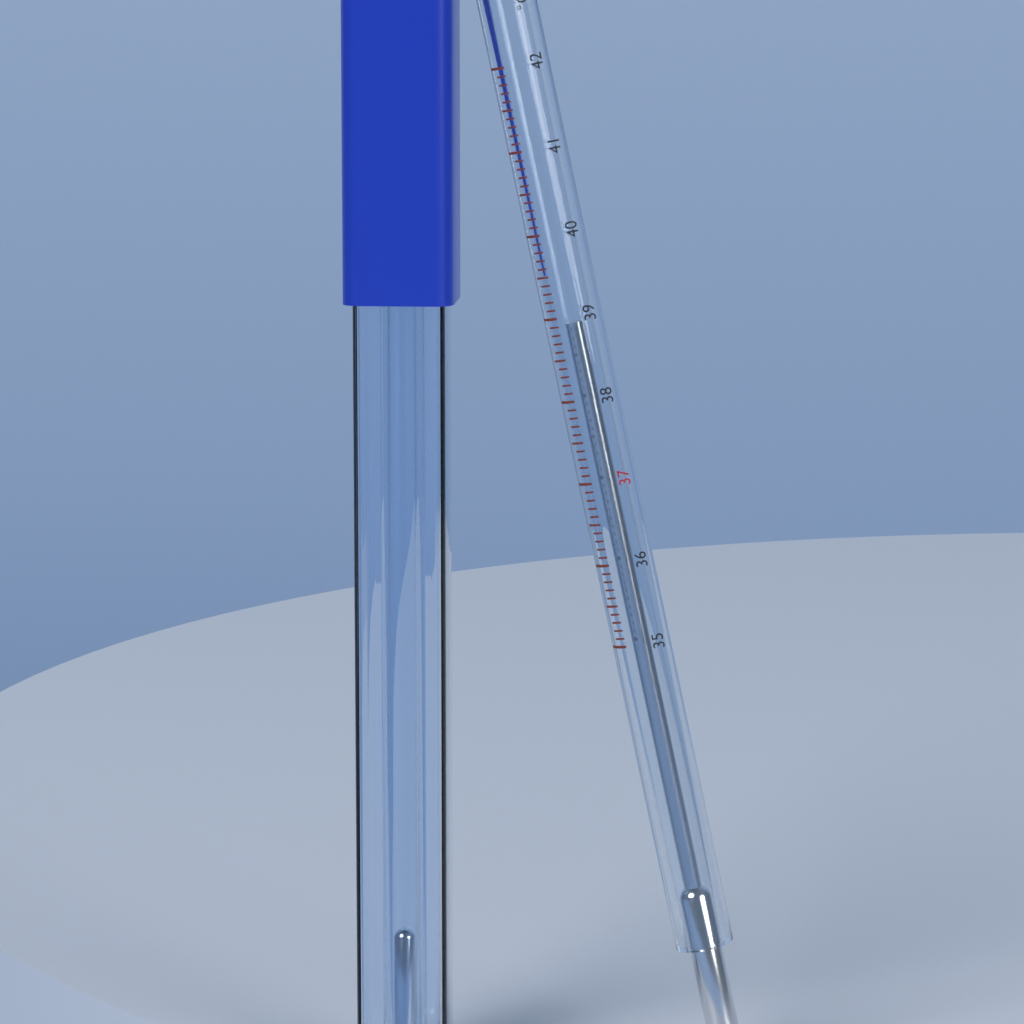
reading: 38.9 °C
